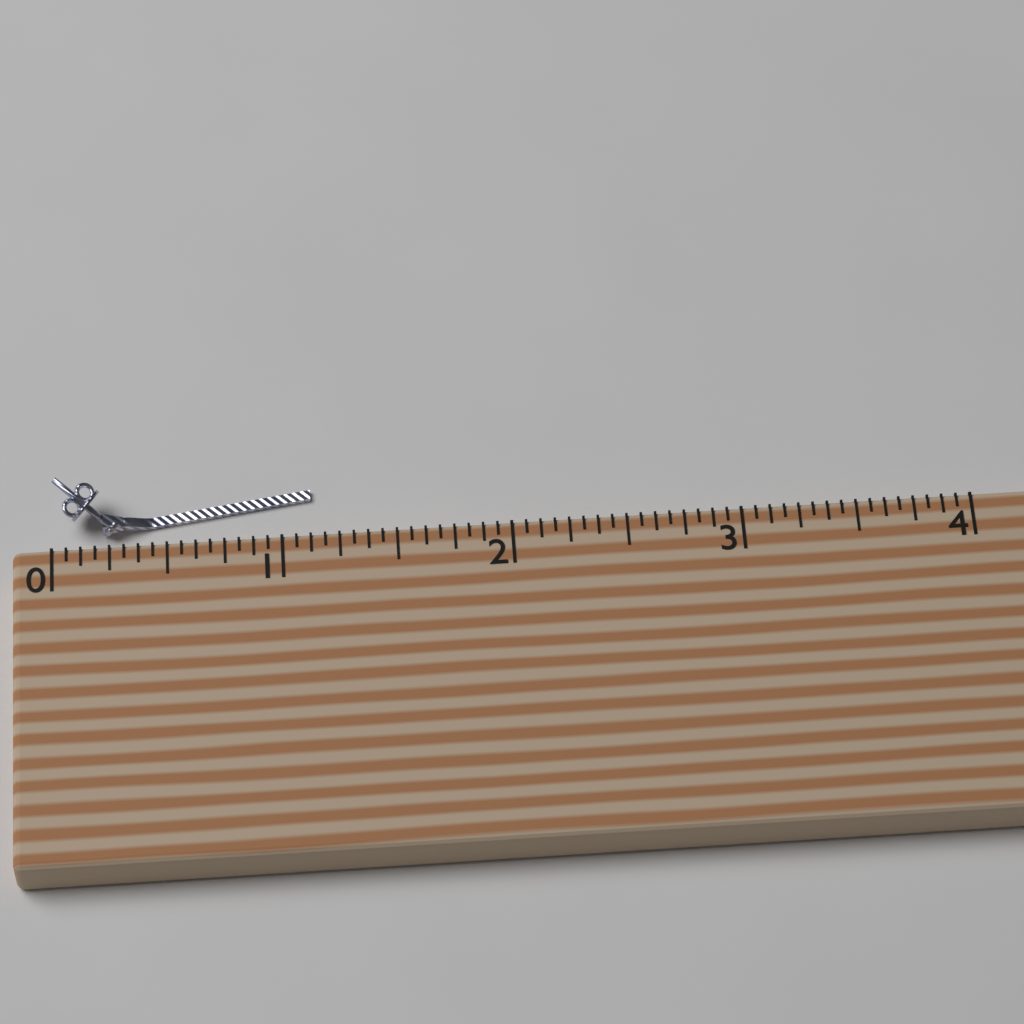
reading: 1.1250 (no unit)
